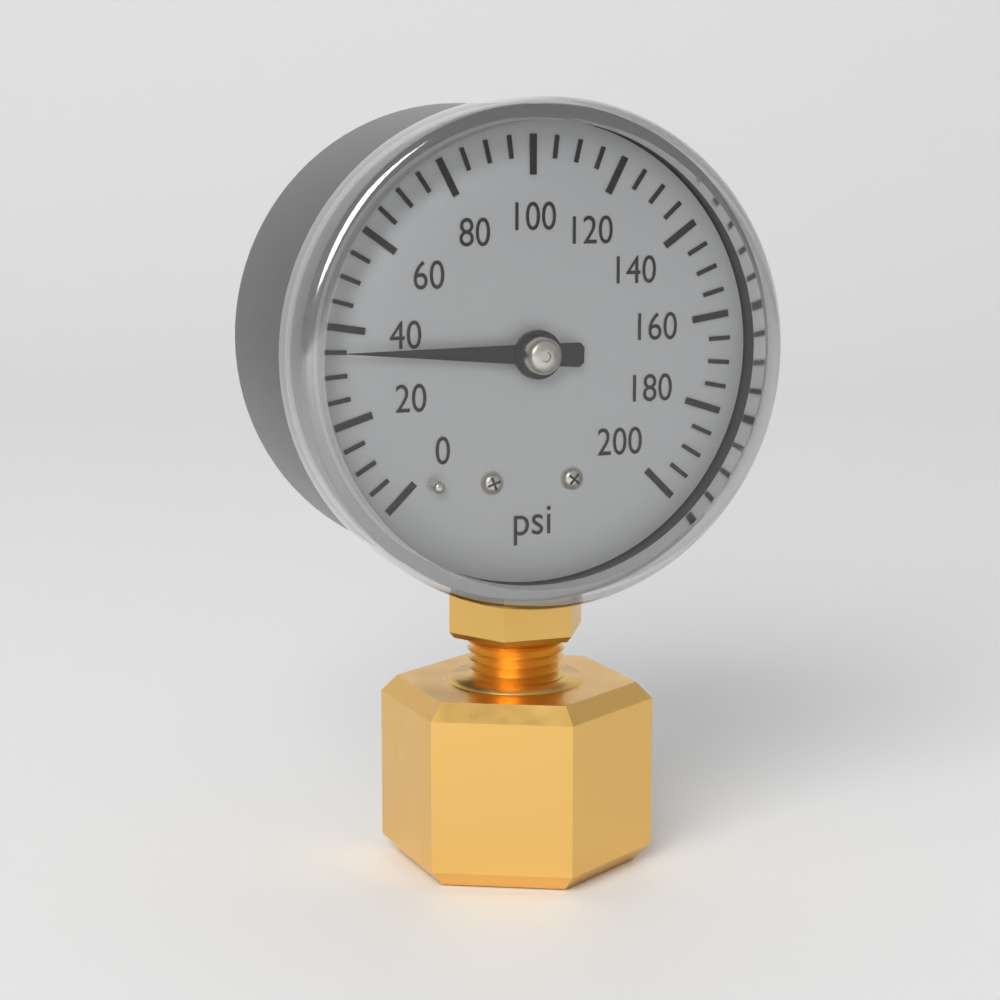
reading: 35 psi
